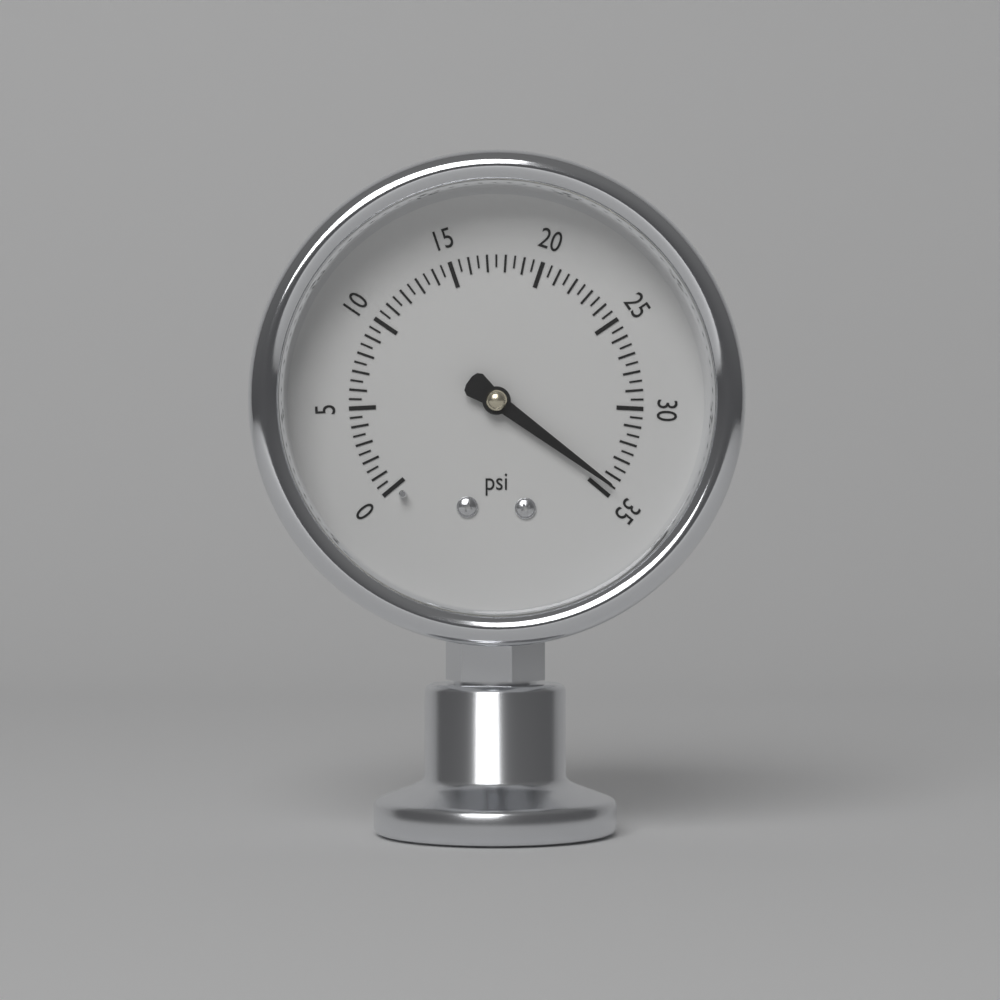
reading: 34.5 psi
